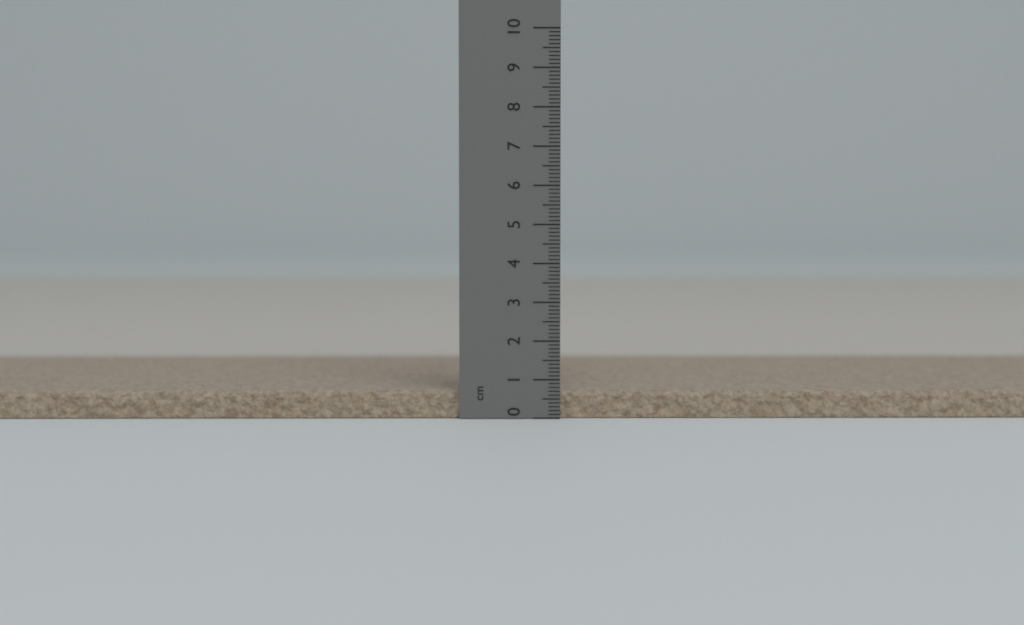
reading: 0.7 cm
